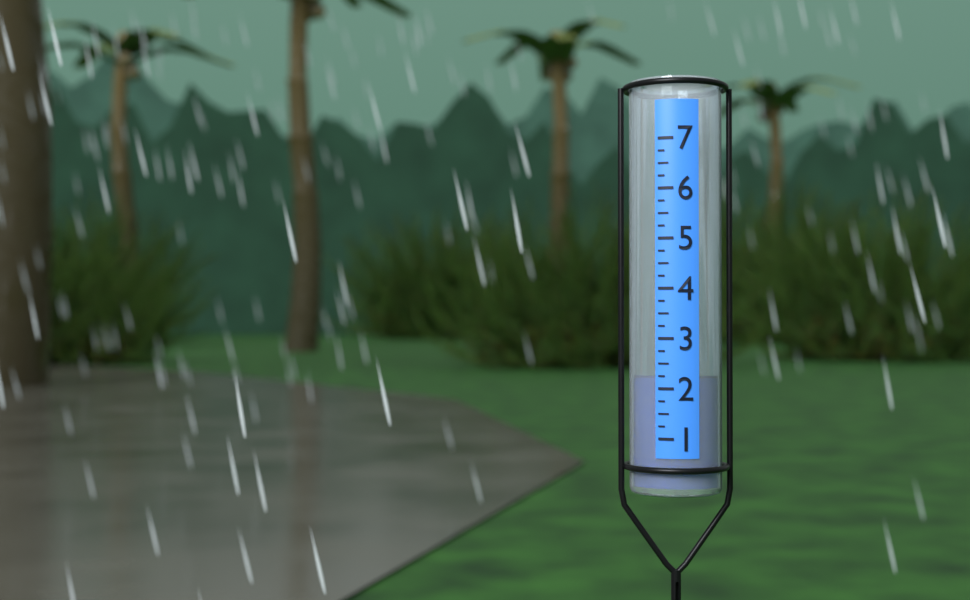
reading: 2.25 (no unit)
